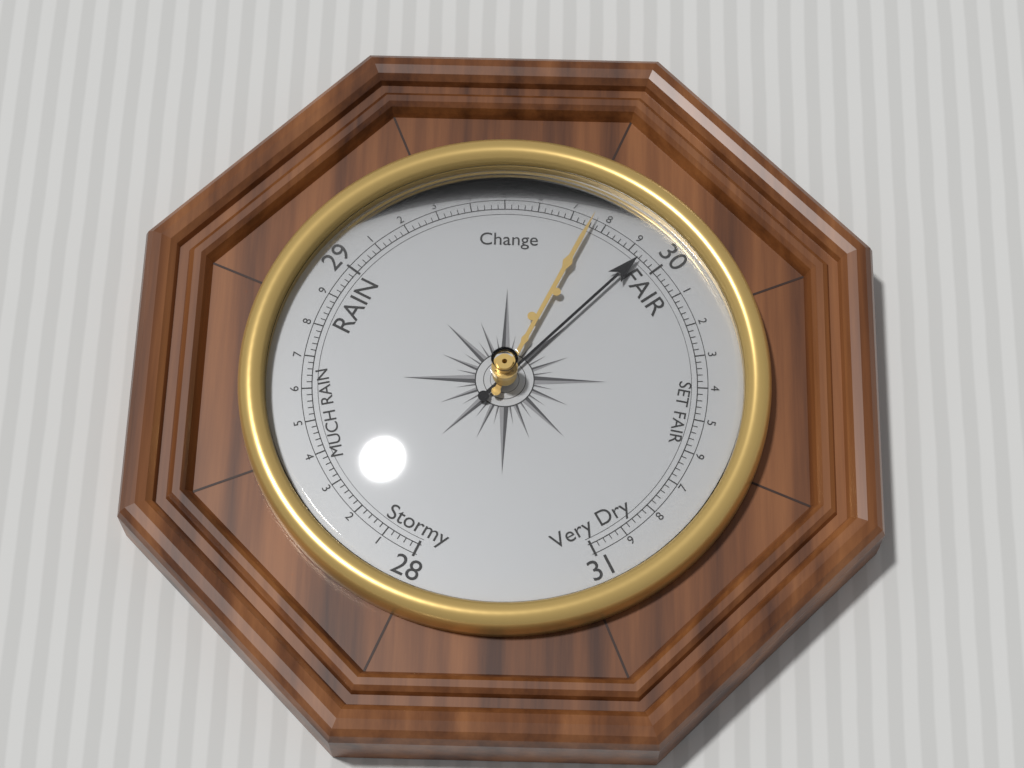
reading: 29.94 (no unit)
